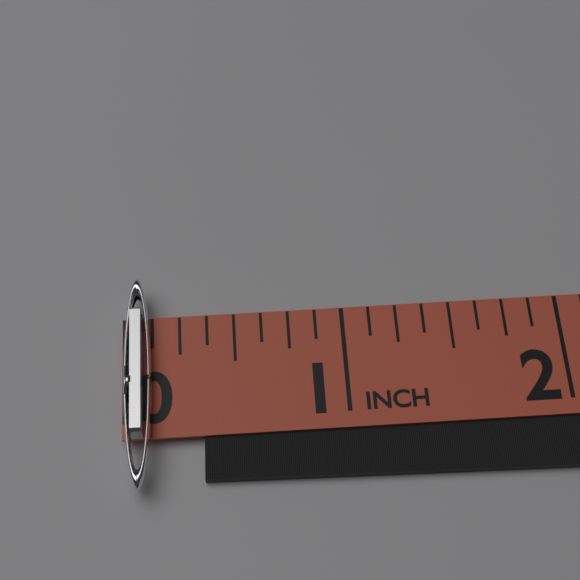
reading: 0.125 in
